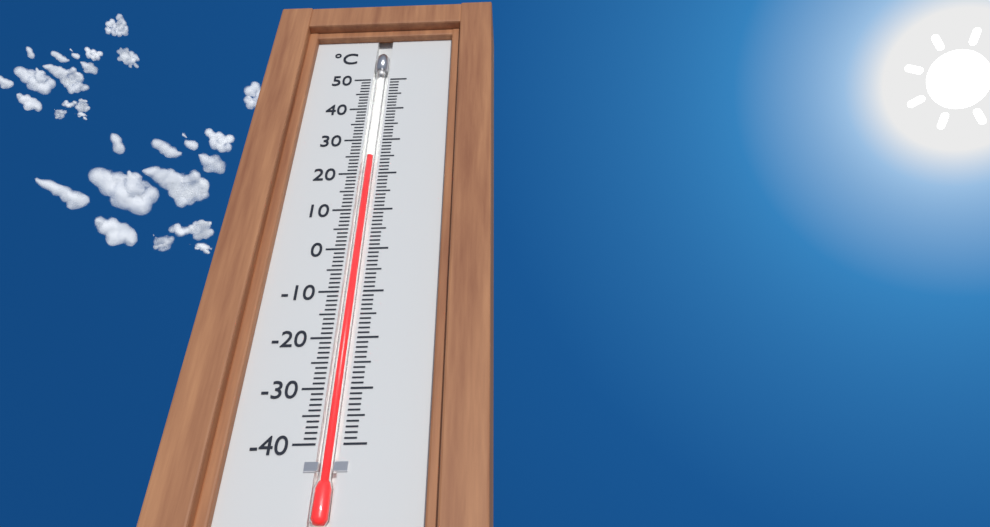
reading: 25 °C
